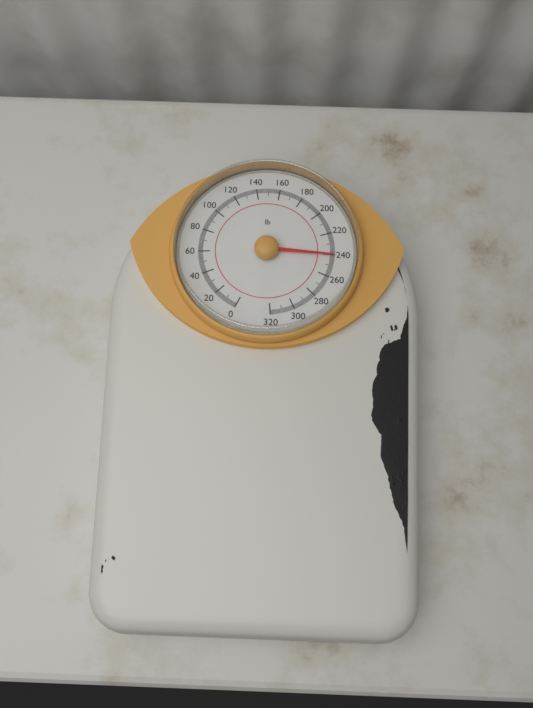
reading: 241 lb
